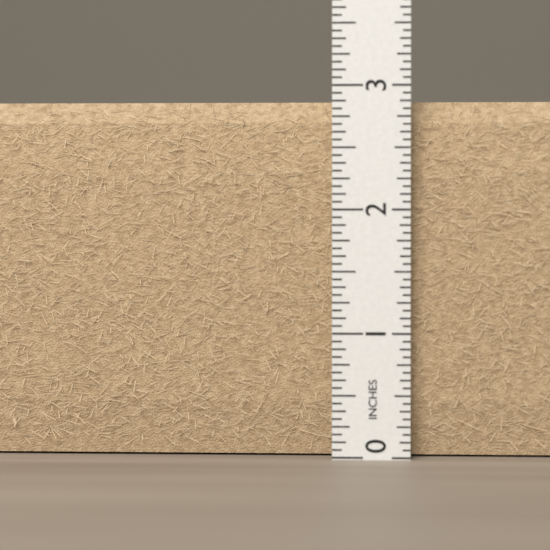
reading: 2.8750 in
